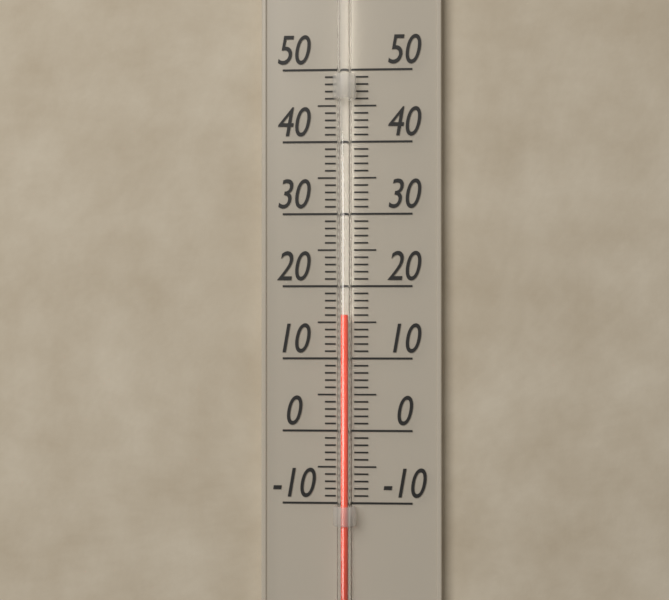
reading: 16 (no unit)
